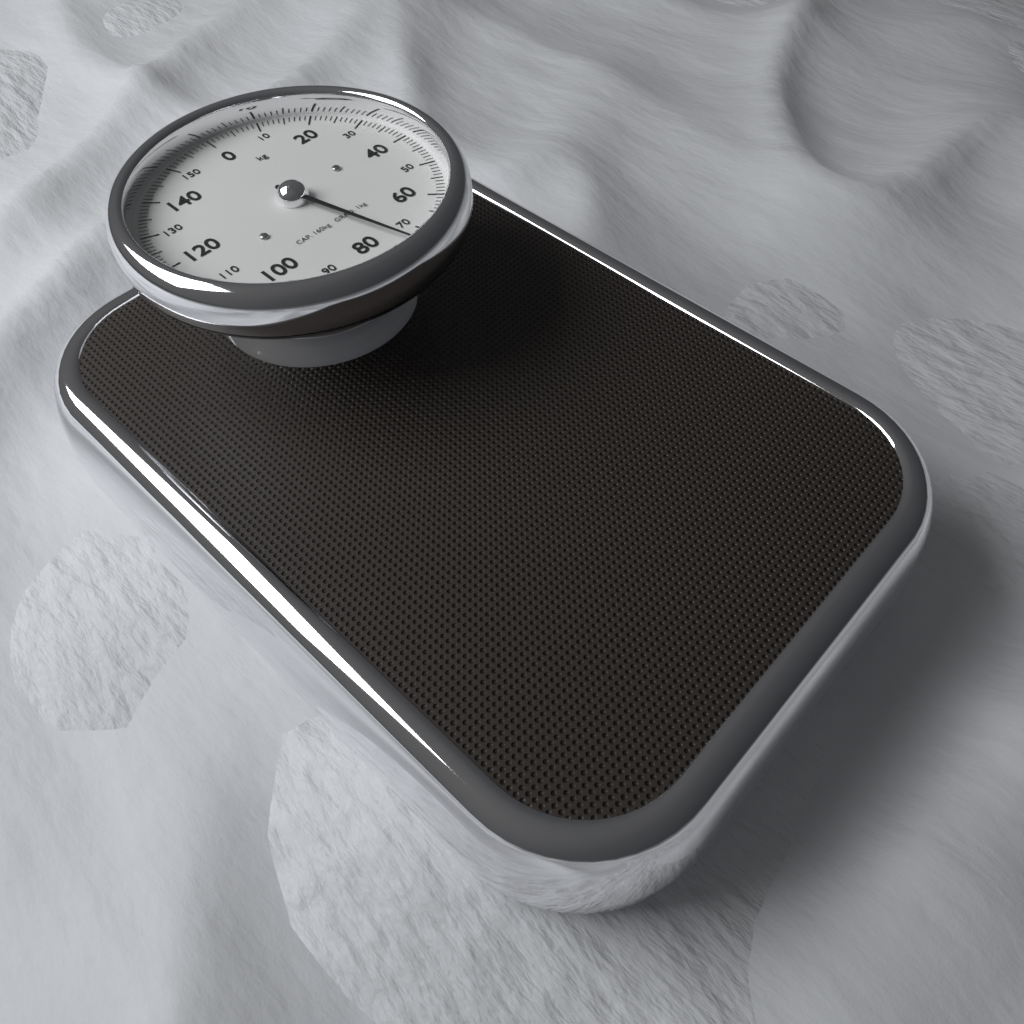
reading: 74 kg
